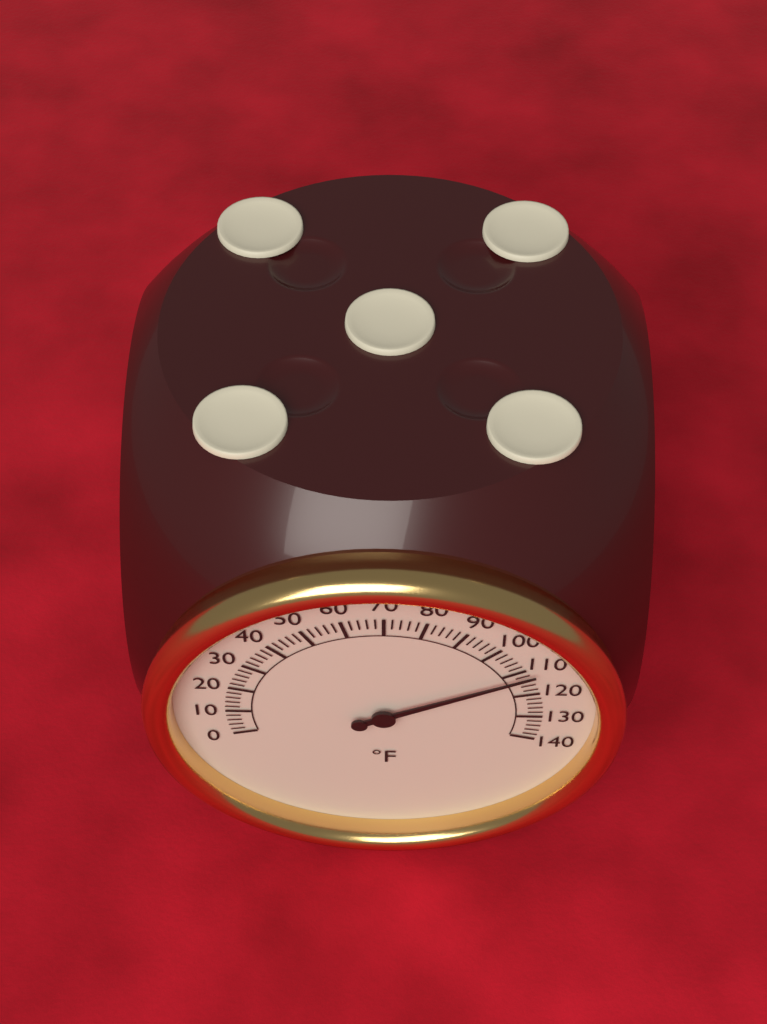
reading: 112 °F
